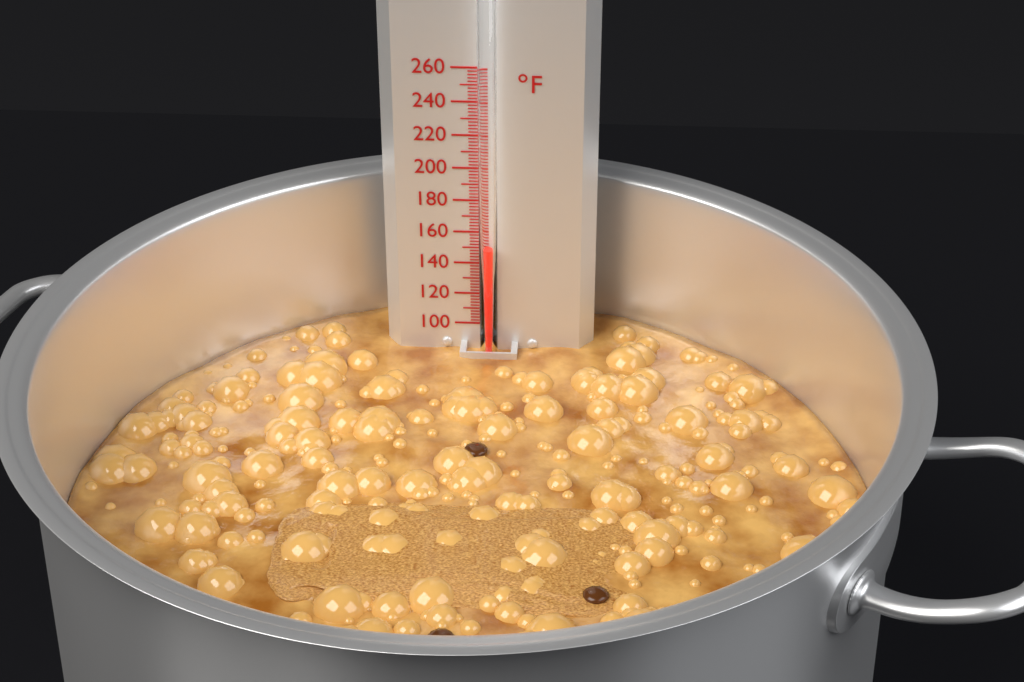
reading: 152 °F
